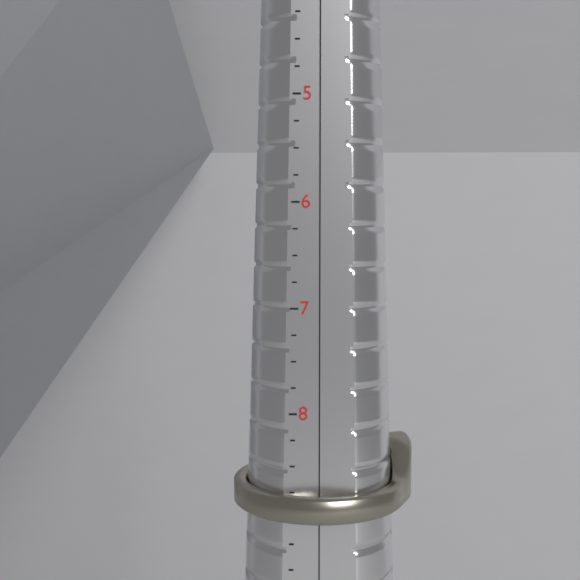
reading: 9.00 (no unit)
